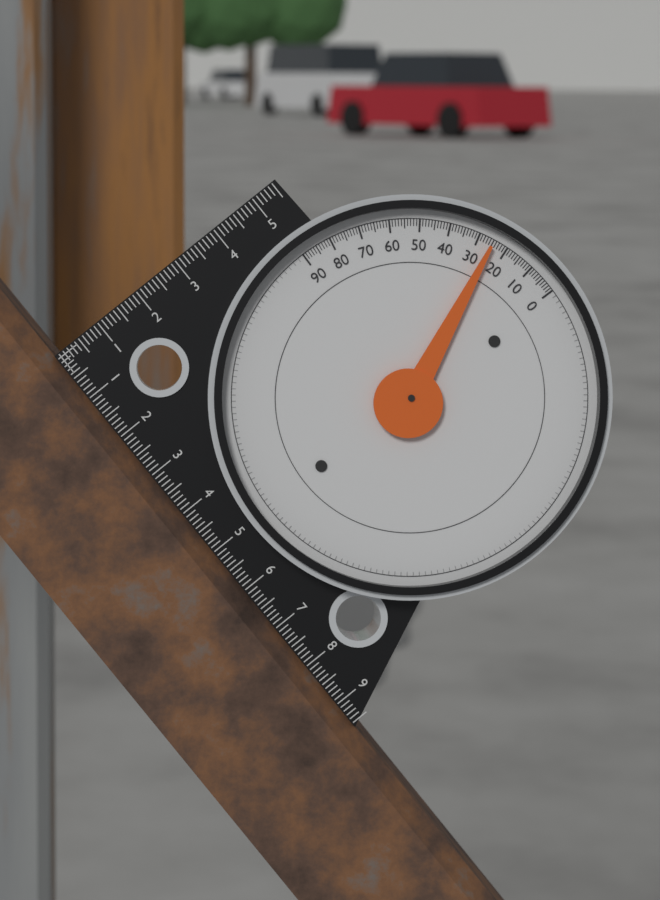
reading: 25 (no unit)
